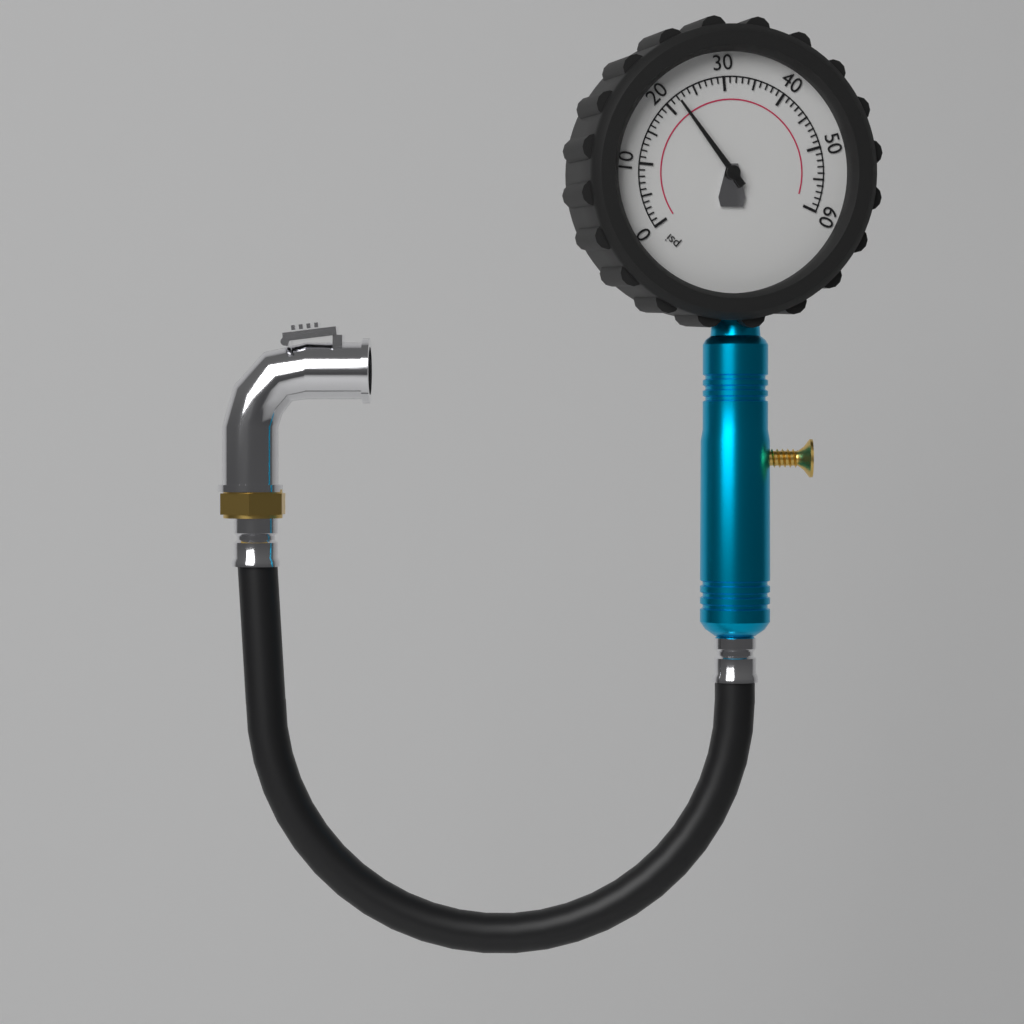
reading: 22 psi
